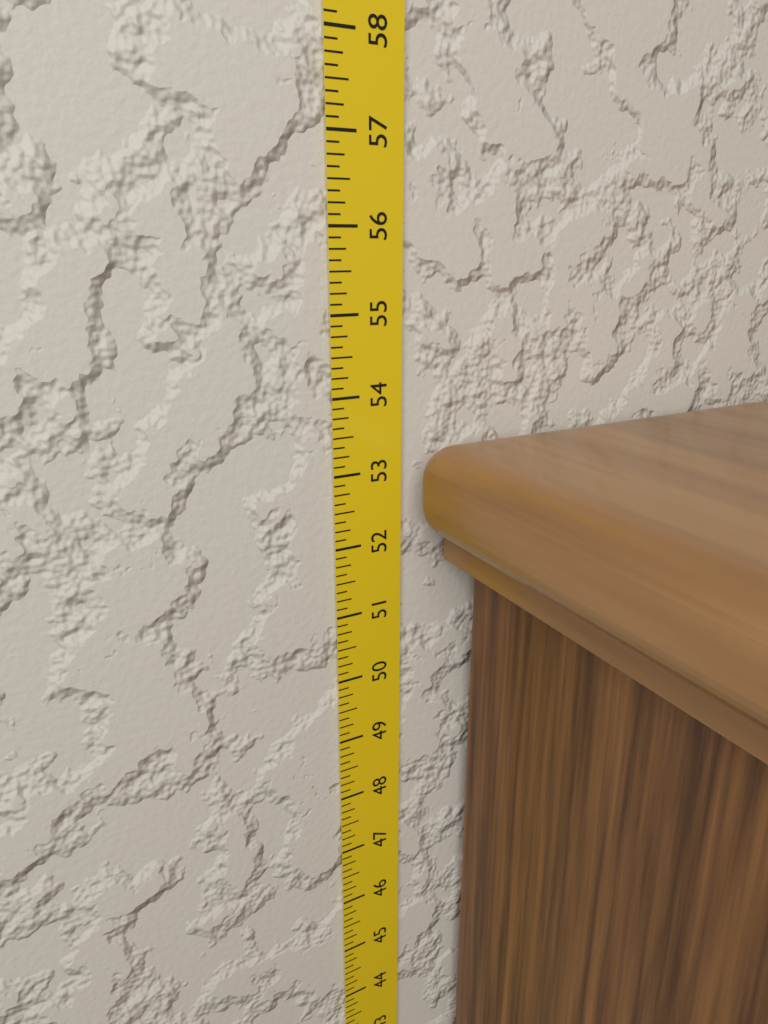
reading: 53.375 in
